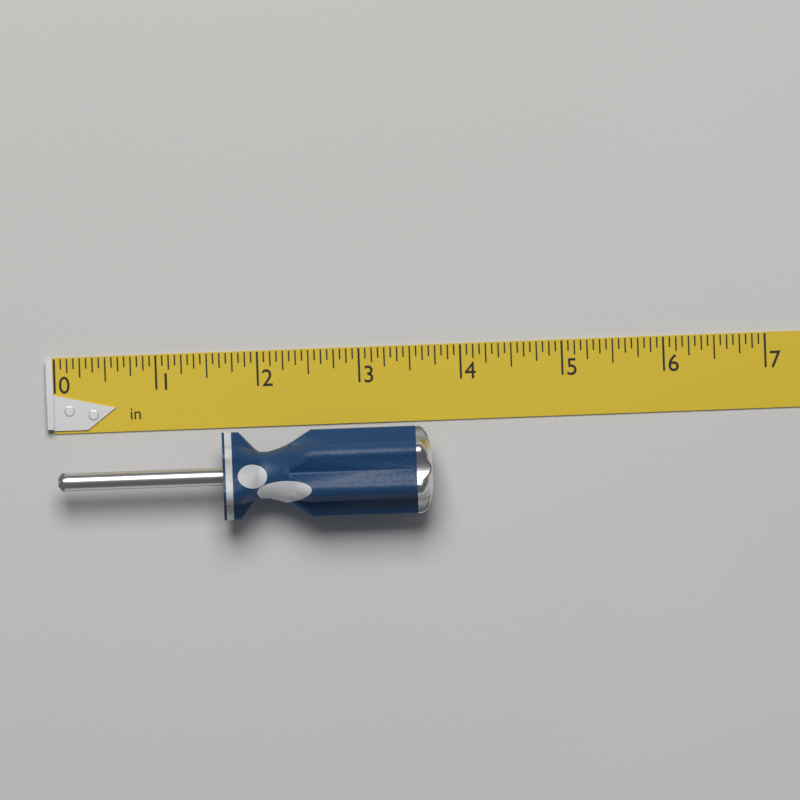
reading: 3.6875 in
